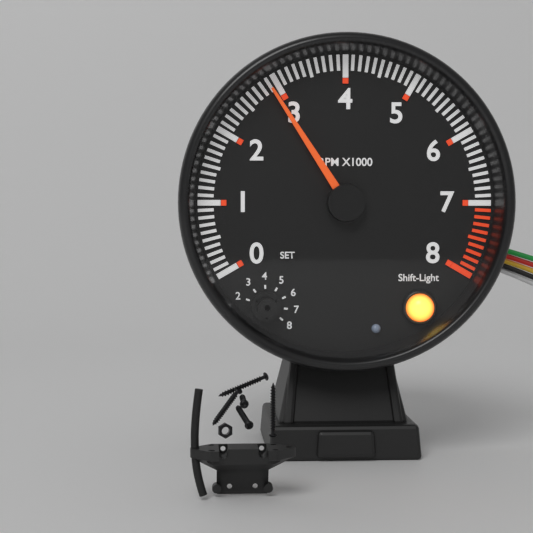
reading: 2900 RPM
